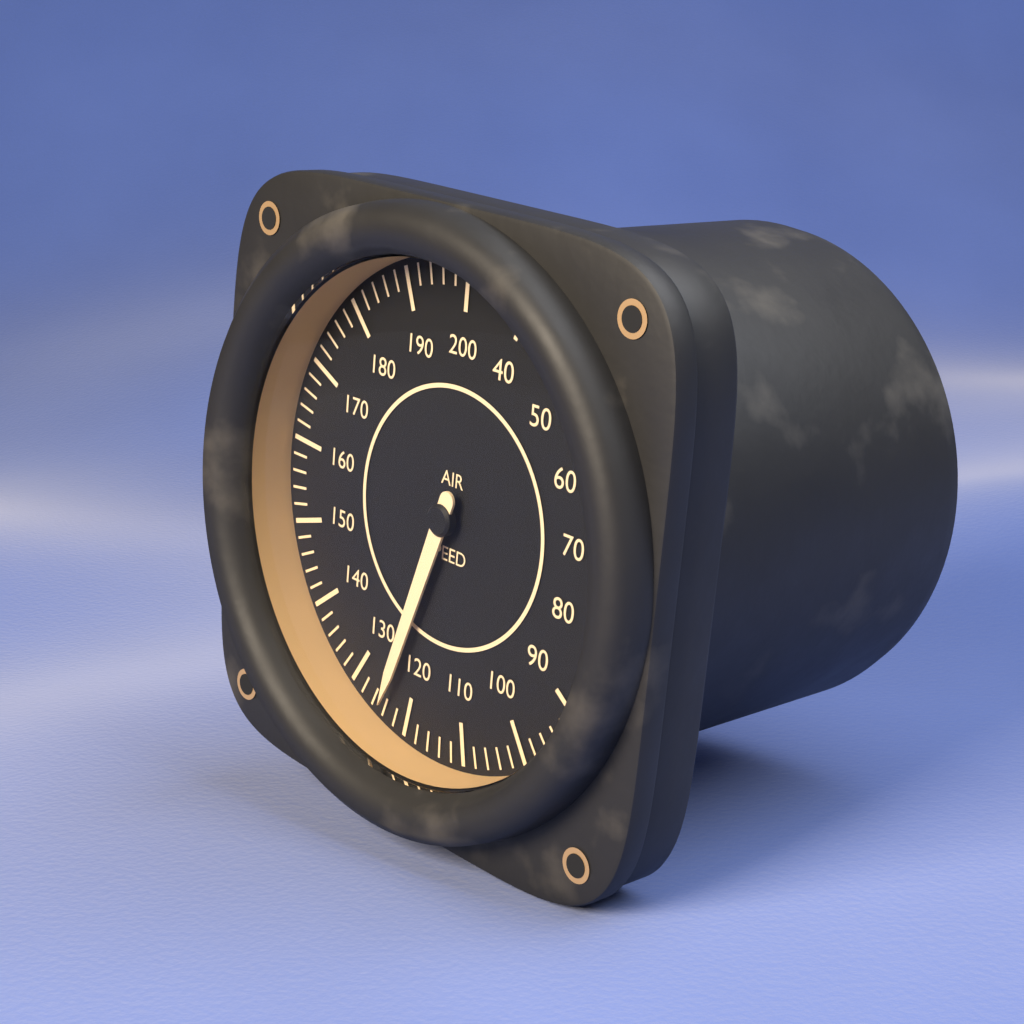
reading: 124 (no unit)
